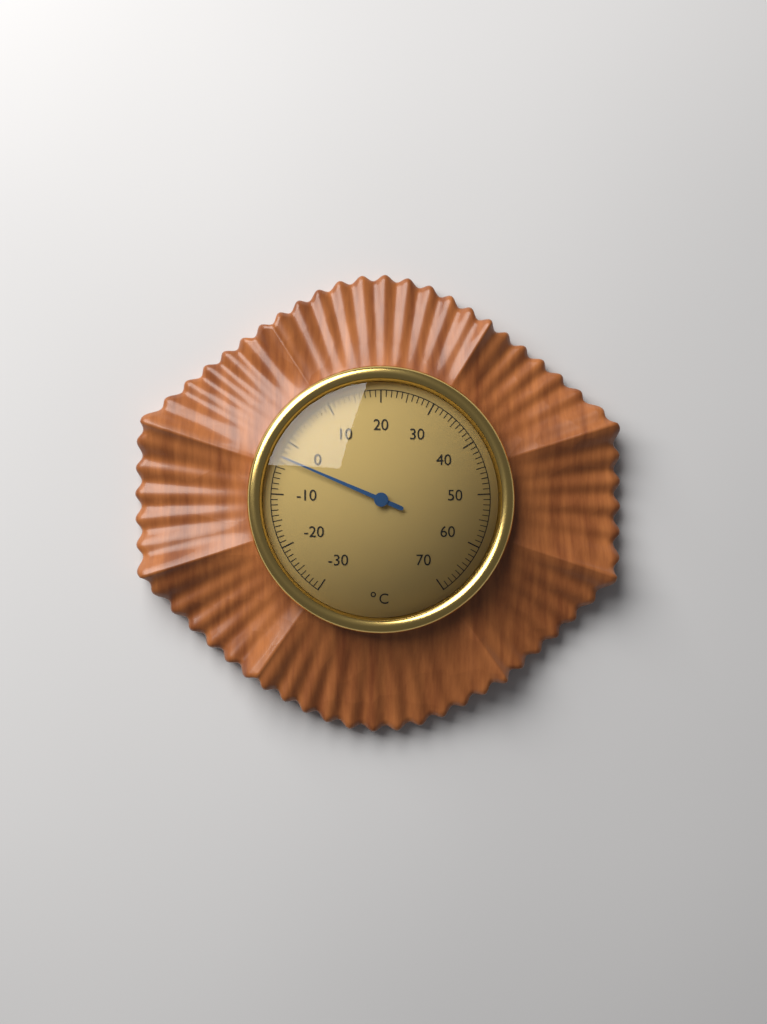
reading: -3 °C
